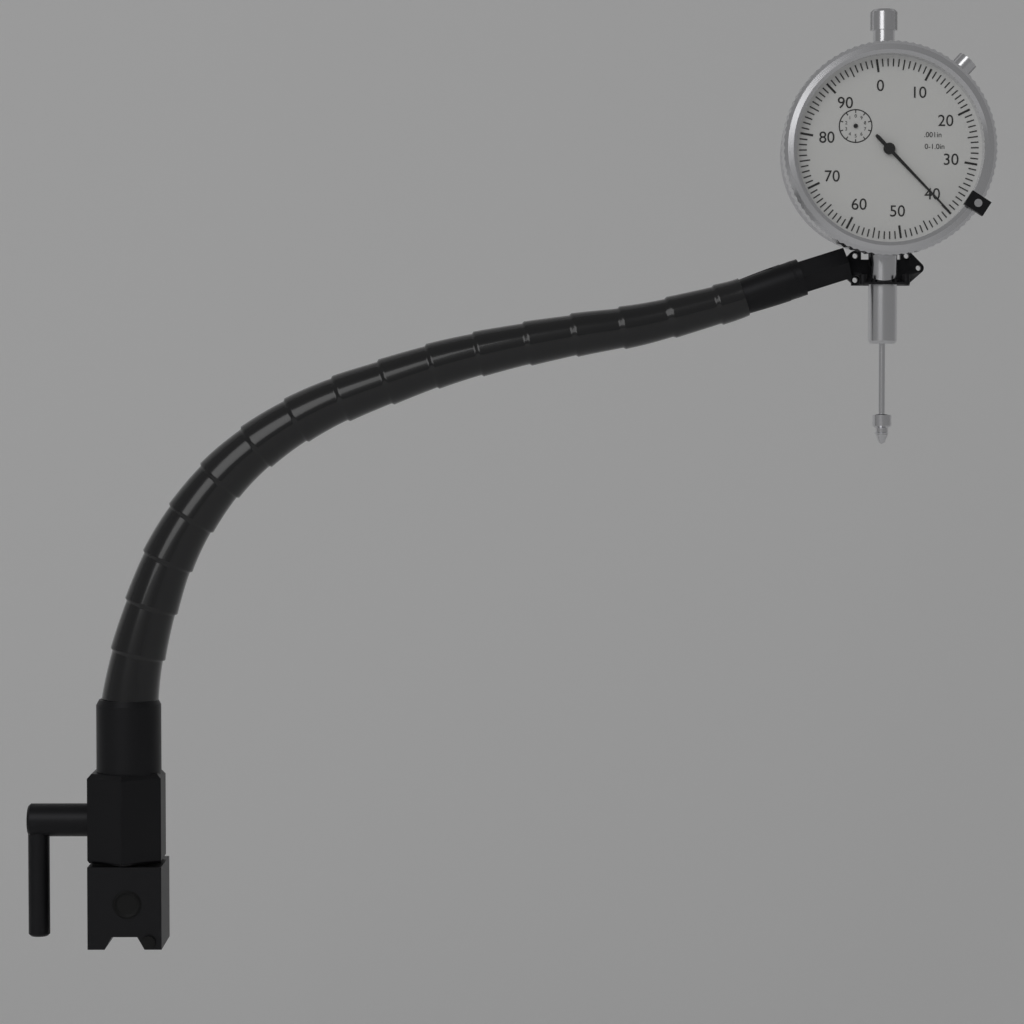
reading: 0.040 in
